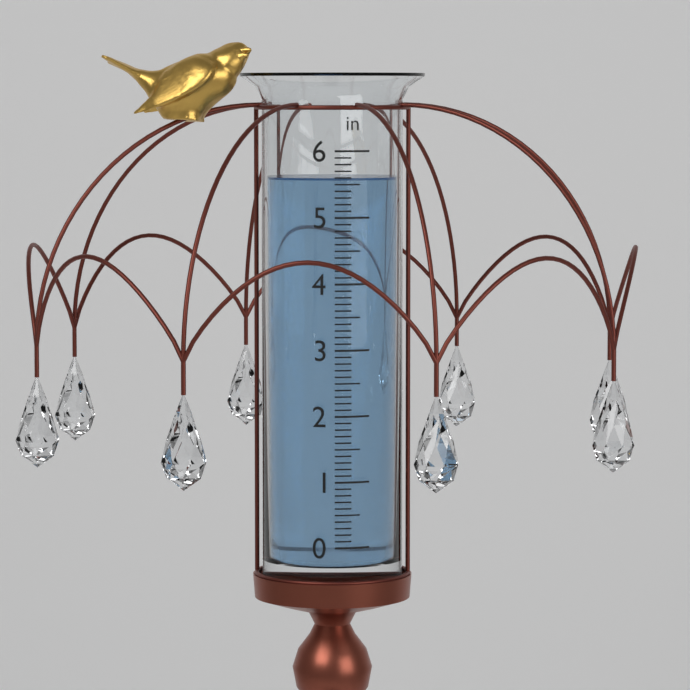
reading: 5.6 in
